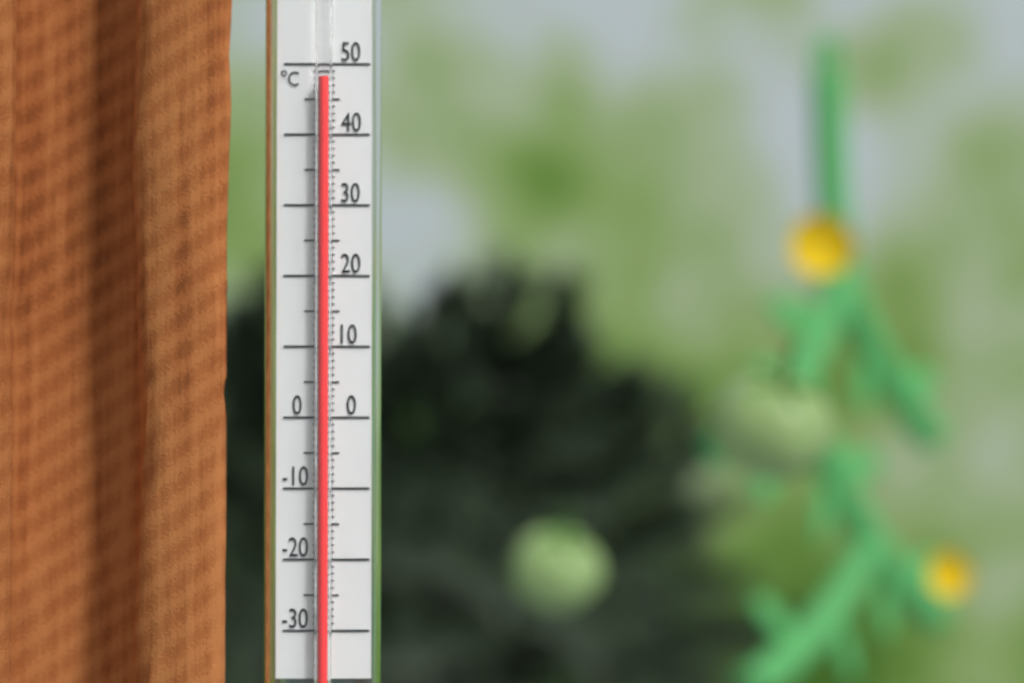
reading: 48 °C
